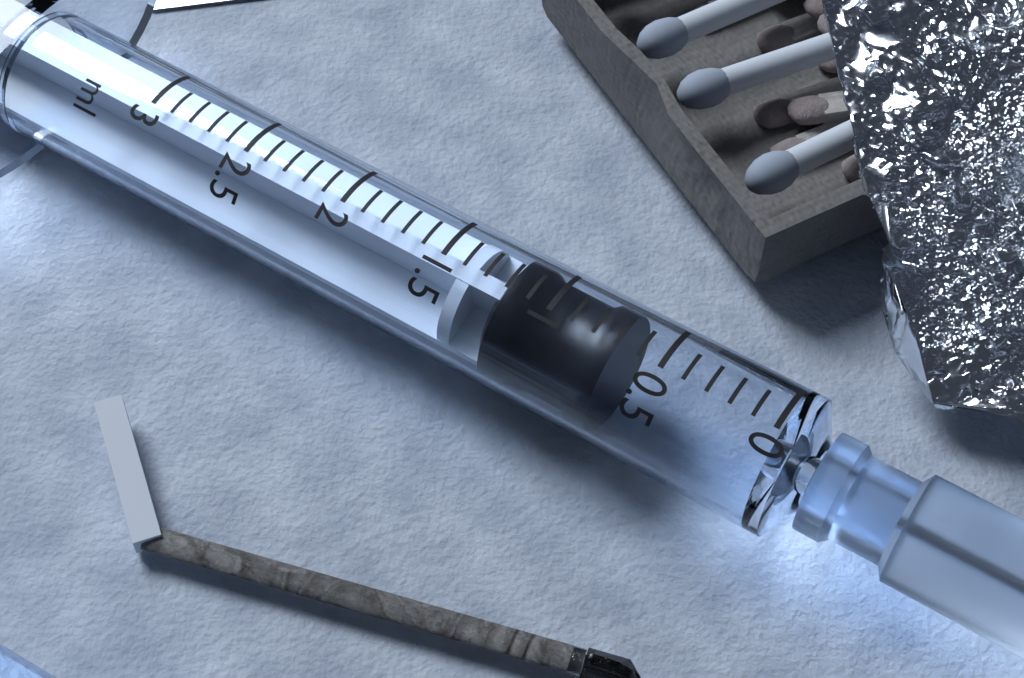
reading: 0.7 ml
